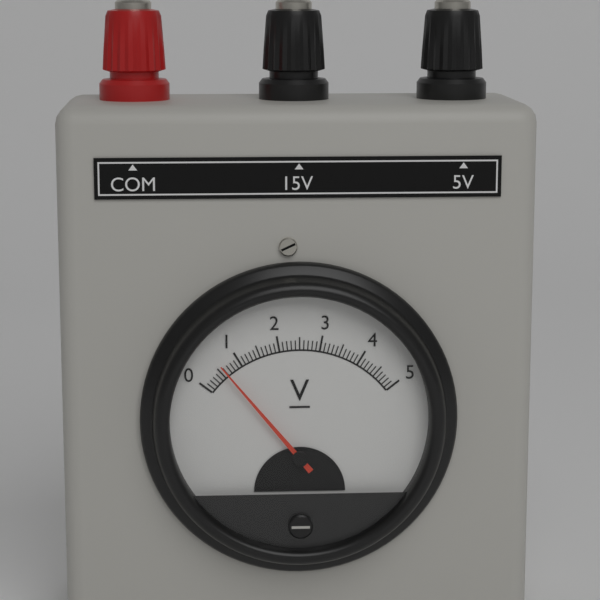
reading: 0.6 V
